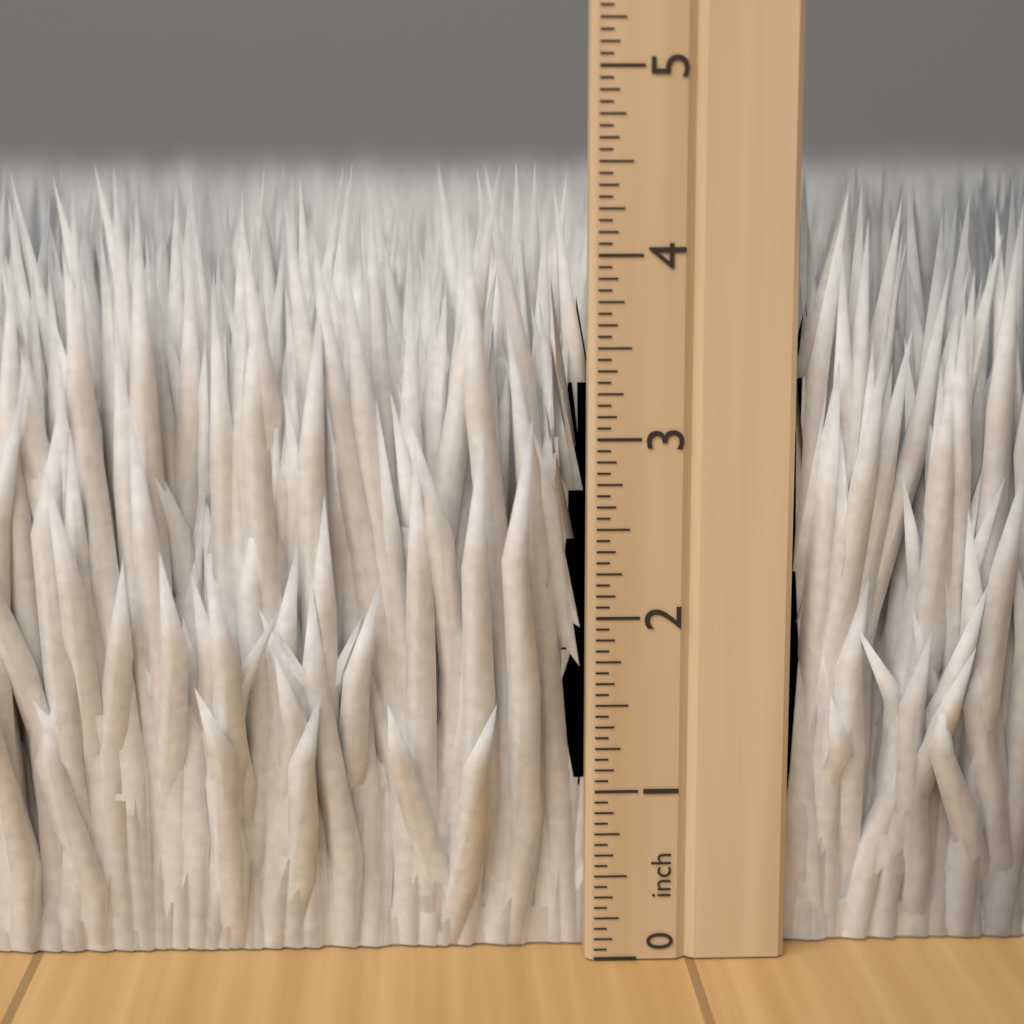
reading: 4.5000 inch
